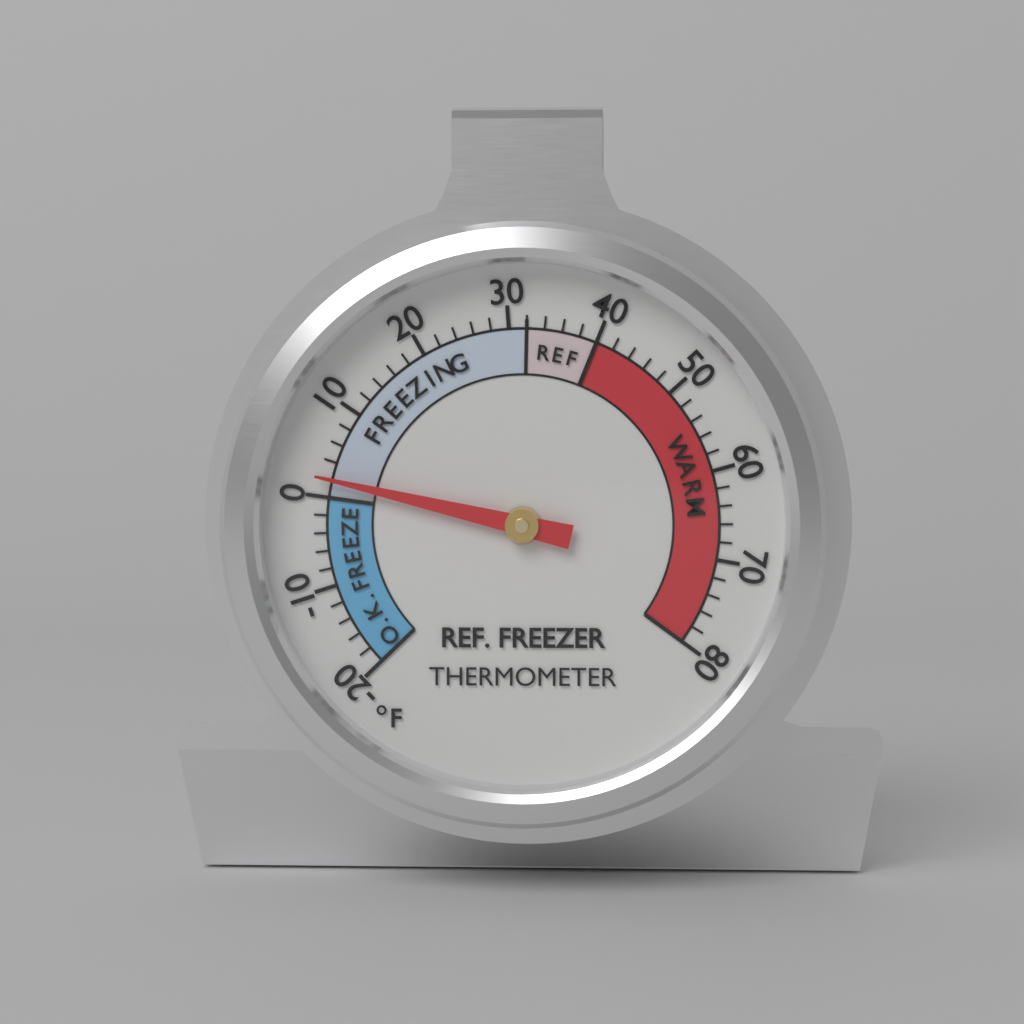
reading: 2 °F
